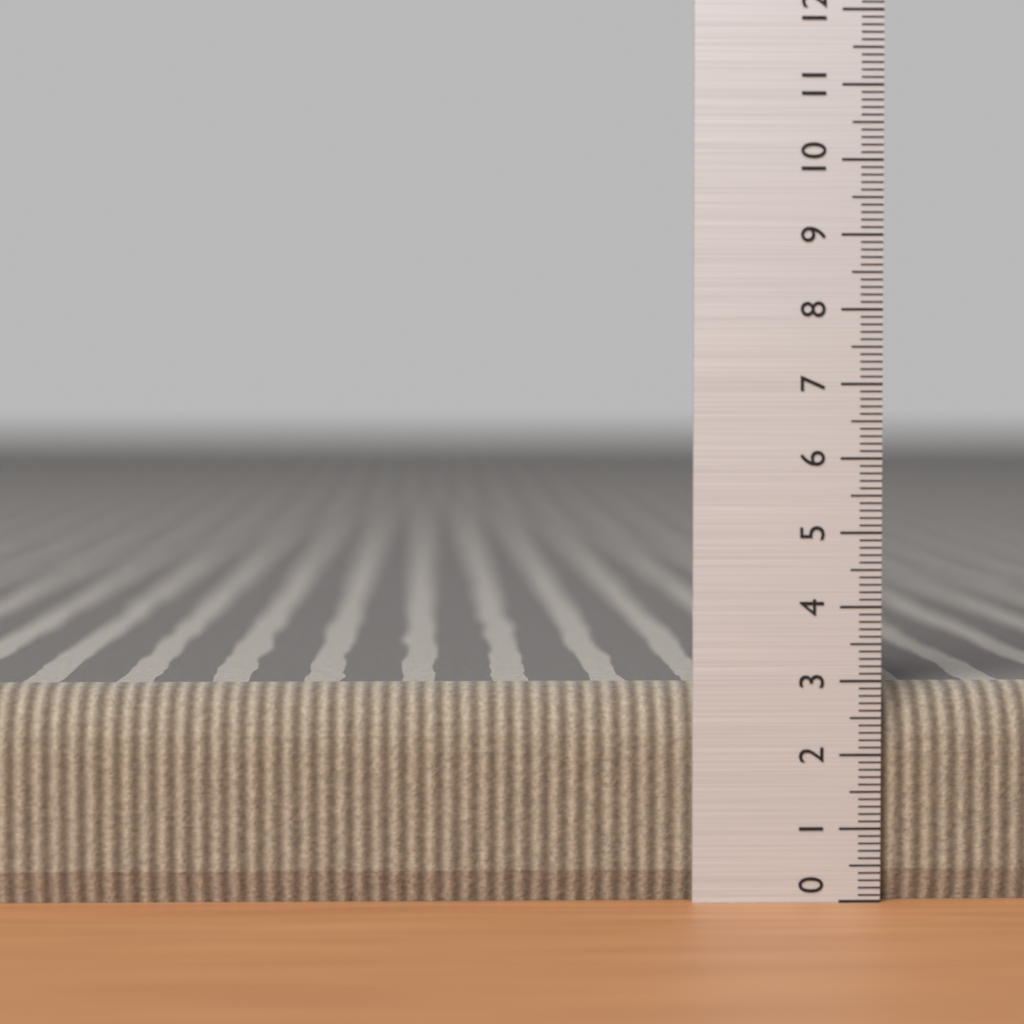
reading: 2.9 (no unit)
